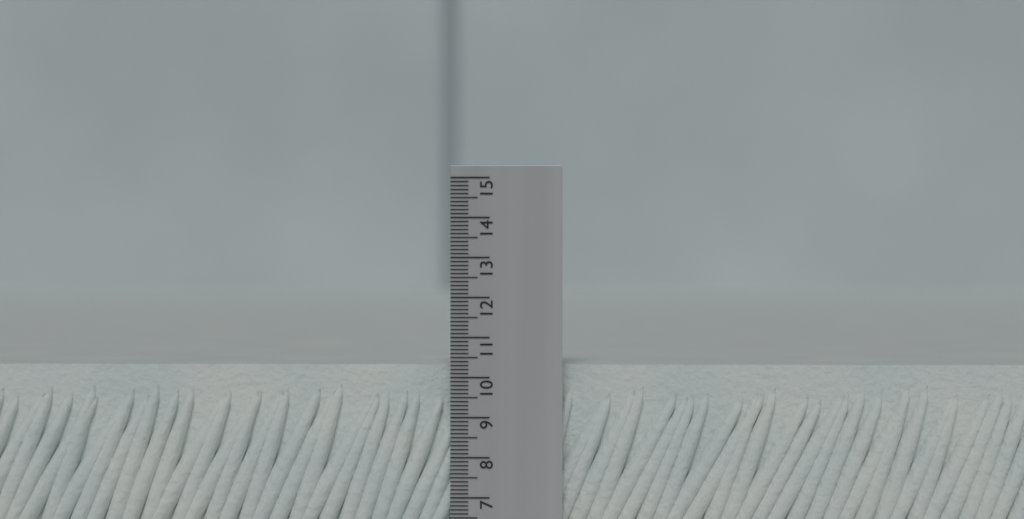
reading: 10.3 (no unit)
